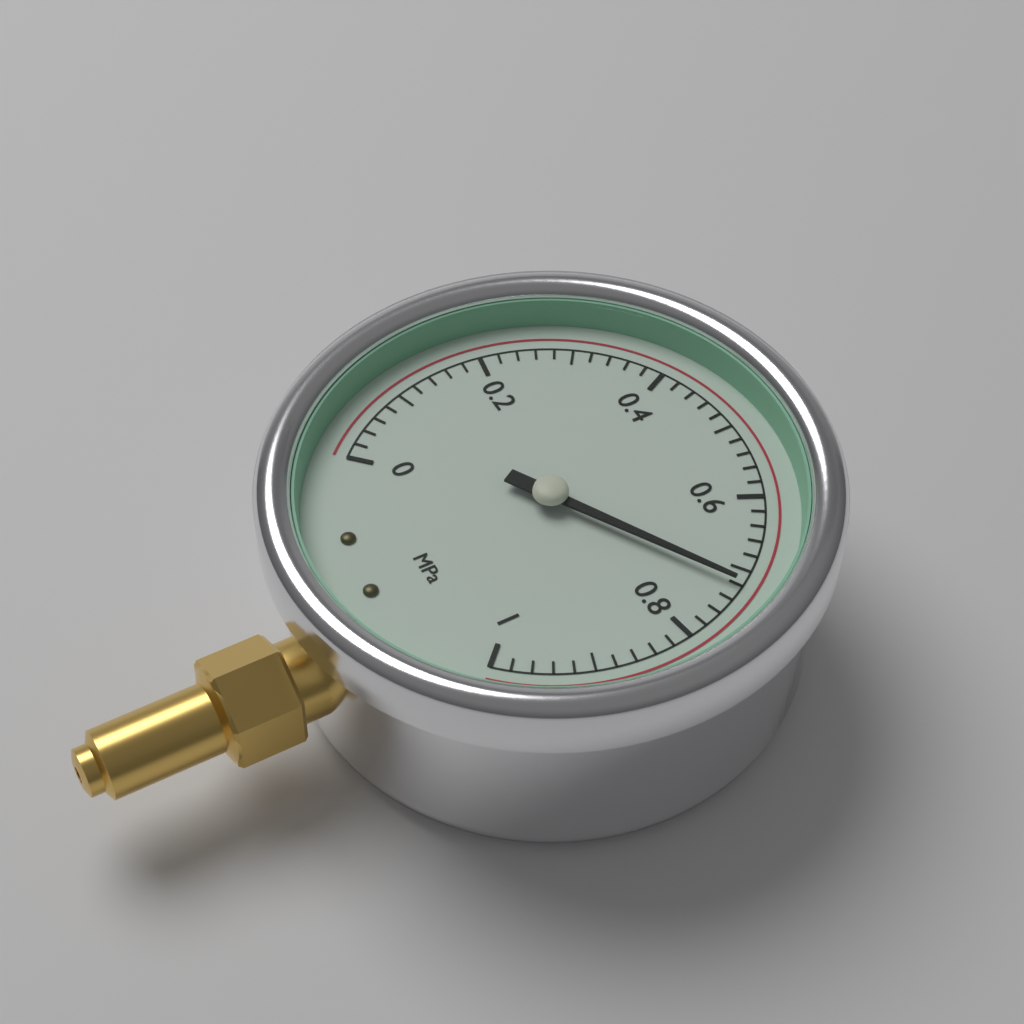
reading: 0.72 MPa
